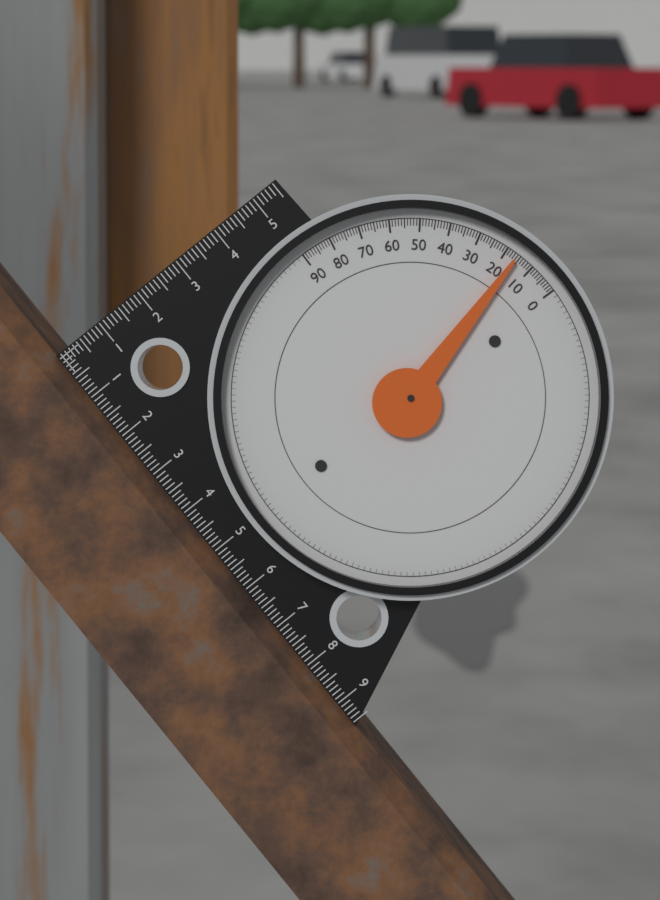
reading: 16 (no unit)
